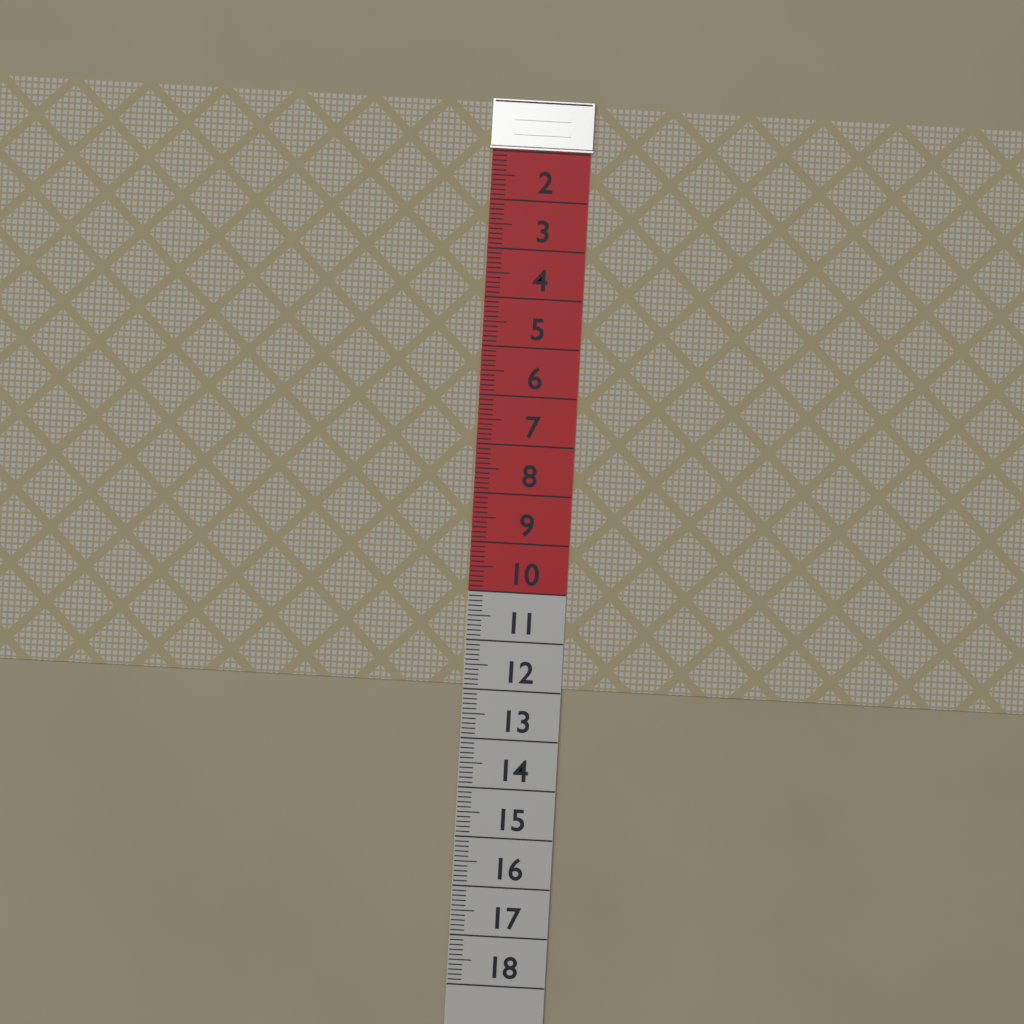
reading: 11.9 (no unit)
